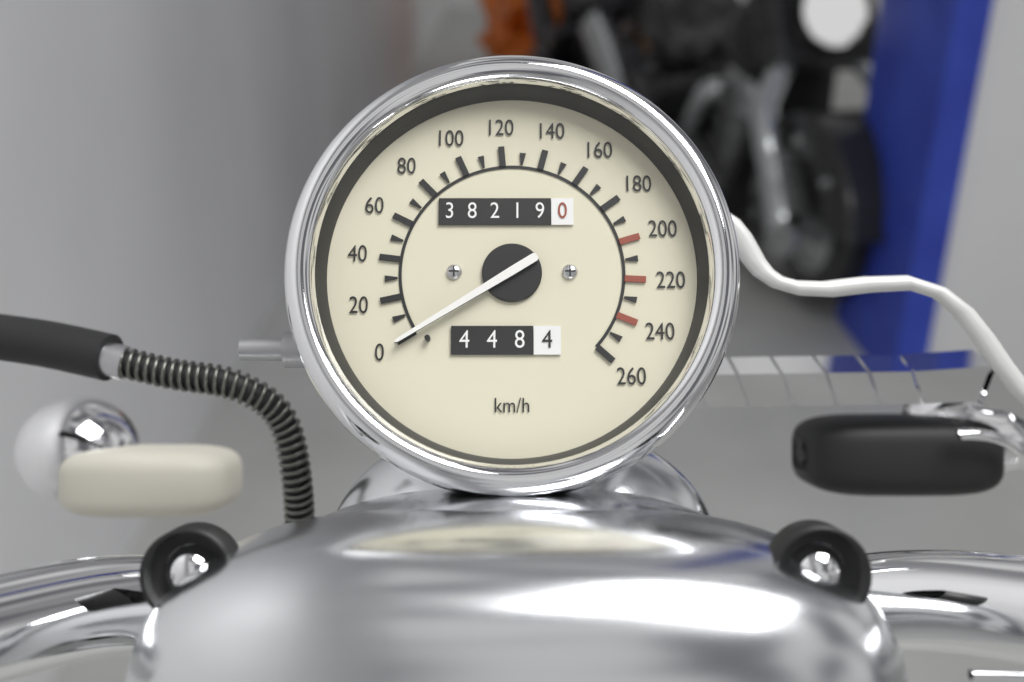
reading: 0 km/h
